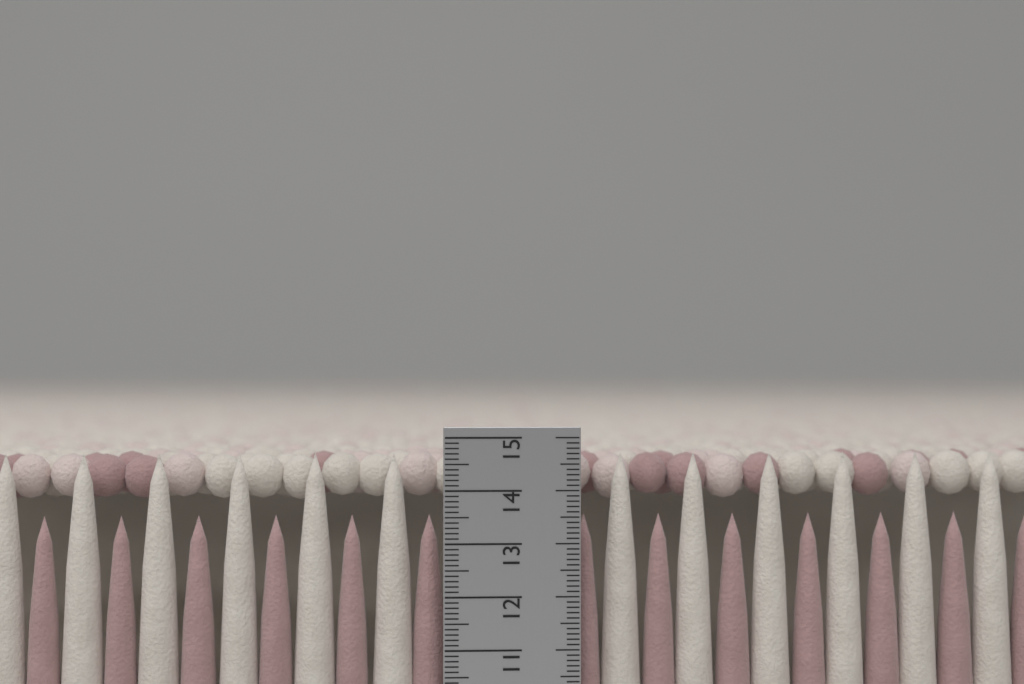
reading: 14.7 cm
